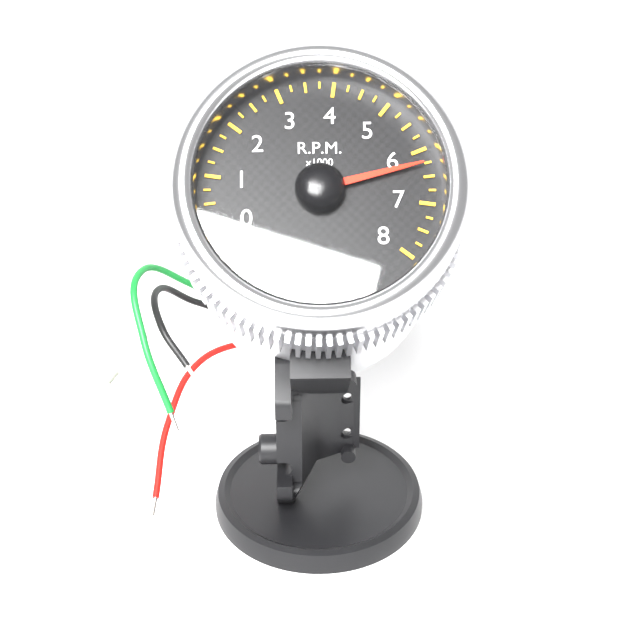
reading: 6.25 x1000 RPM
